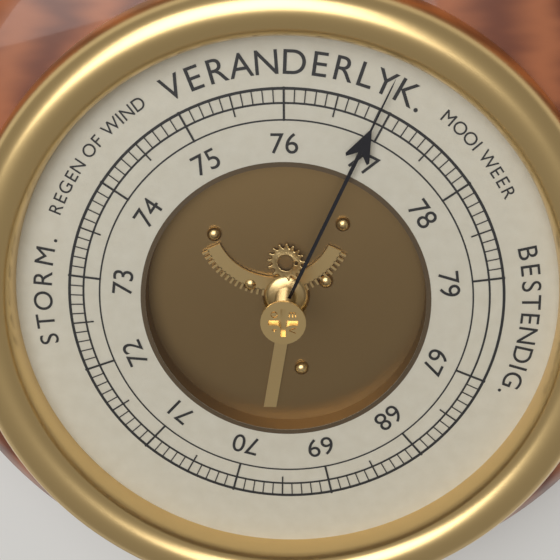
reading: 76.9 (no unit)
